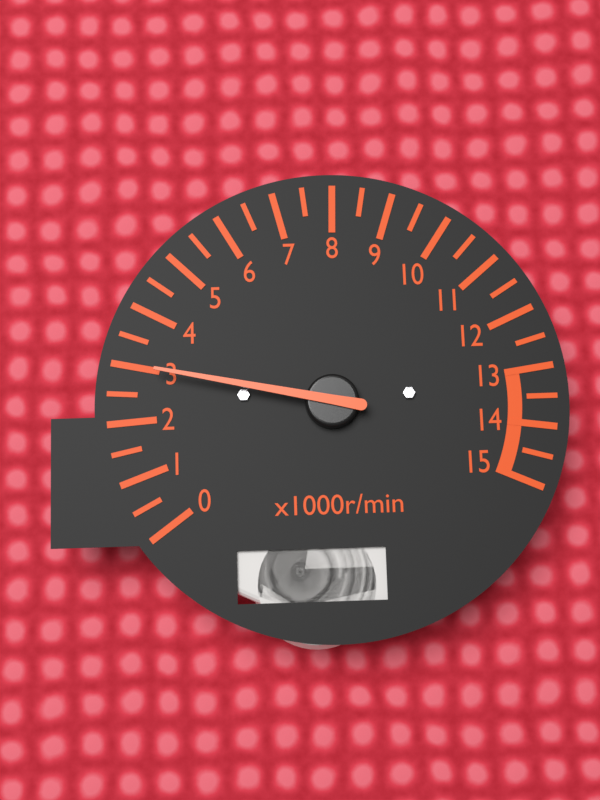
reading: 3.0 x1000r/min
